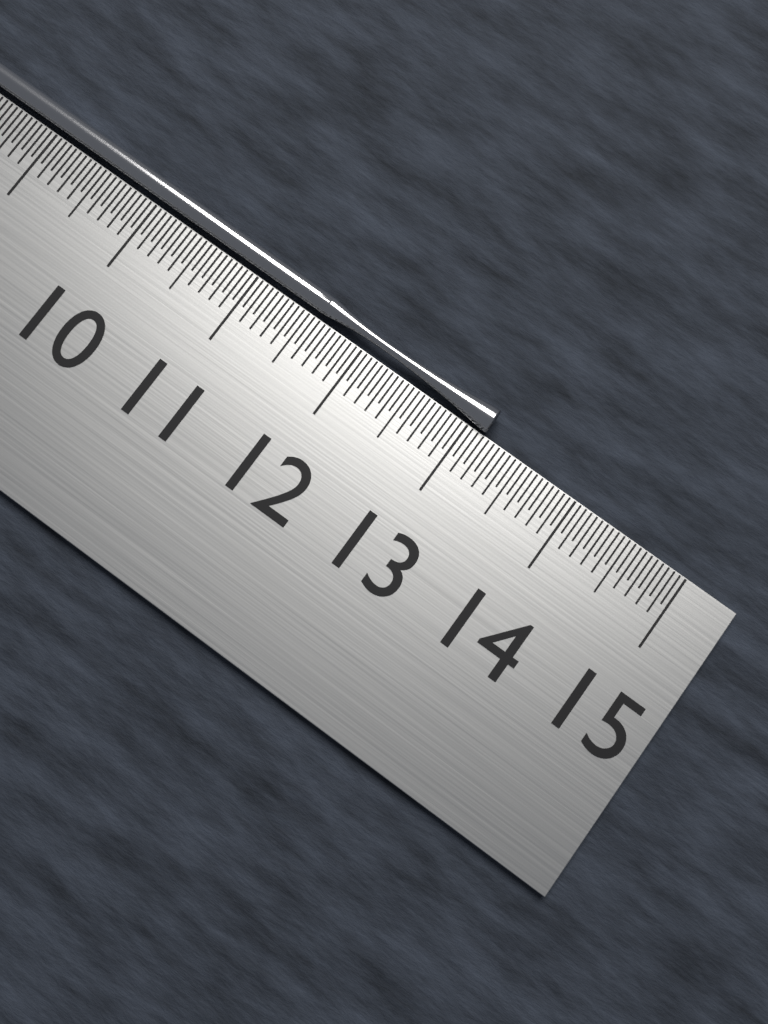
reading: 13.15 cm
